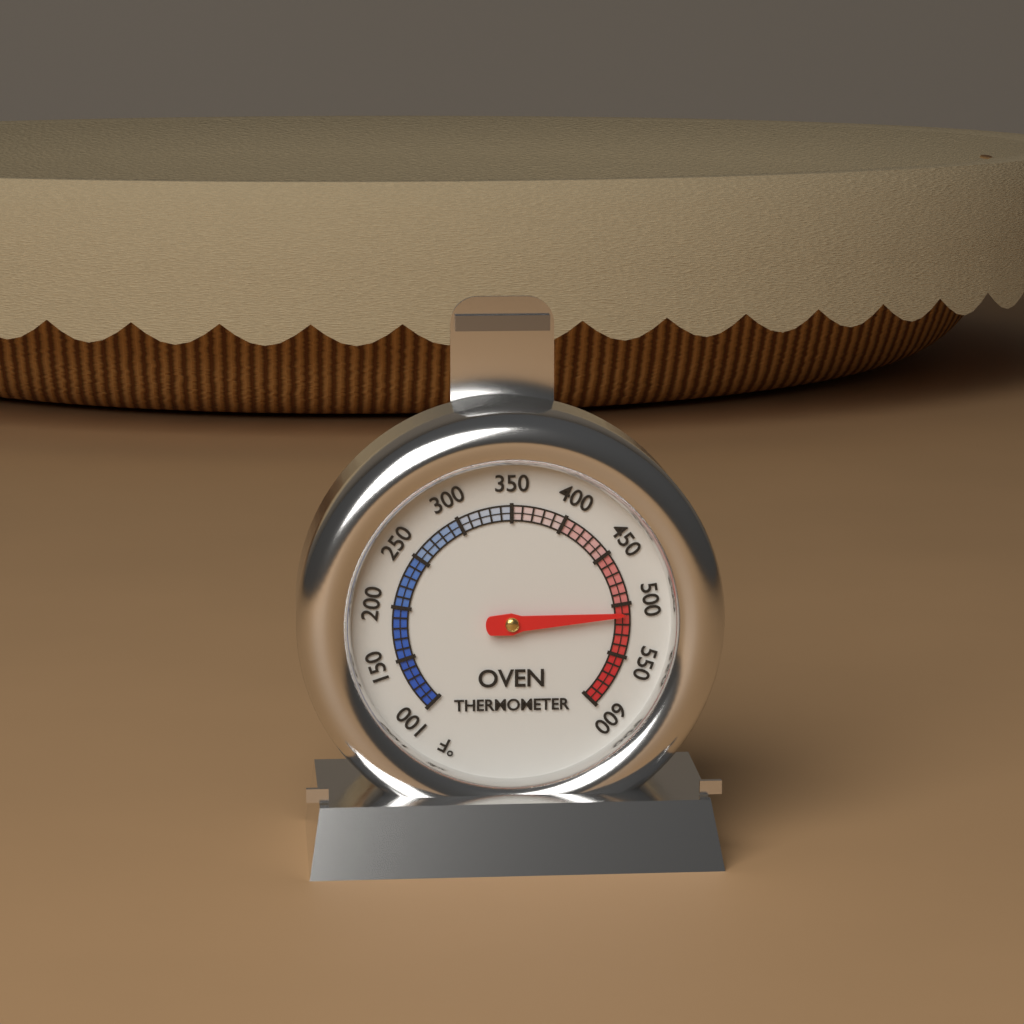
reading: 510 °F
